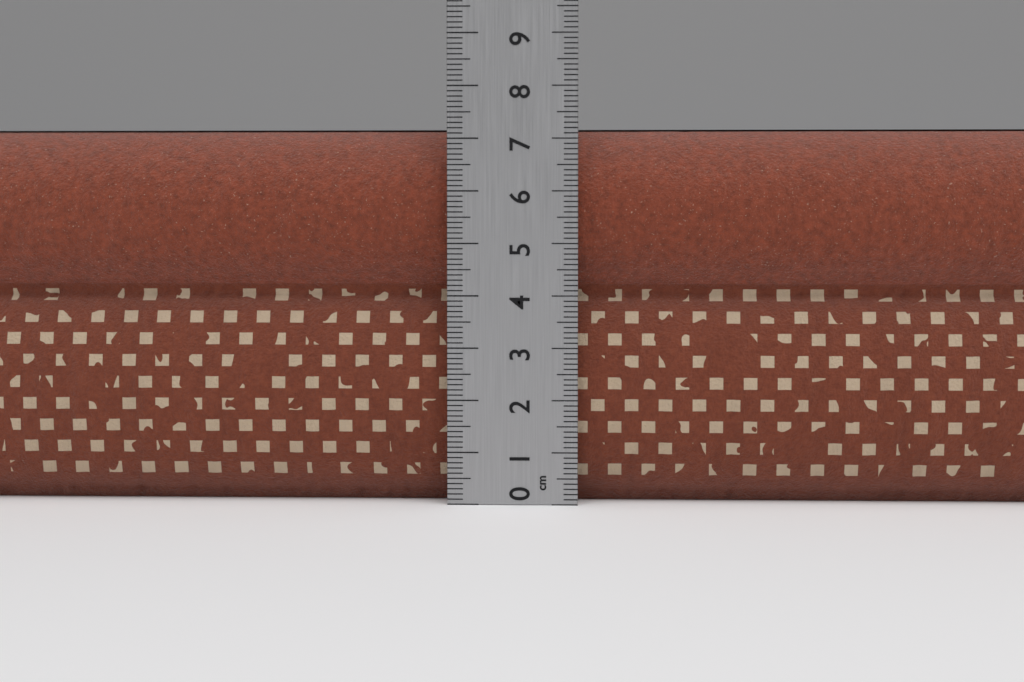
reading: 7.2 cm
